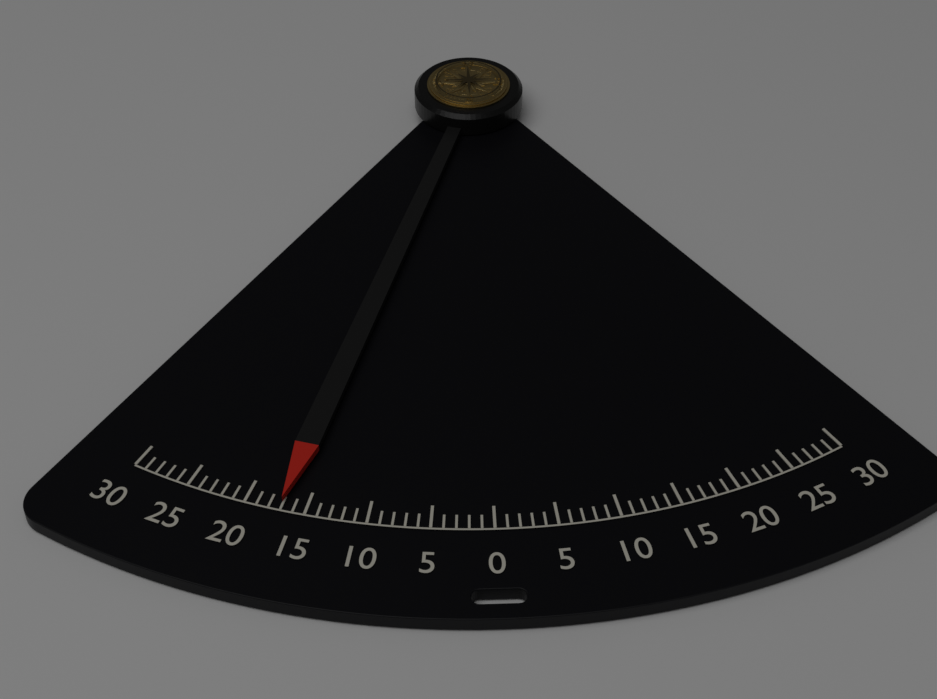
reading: -17 (no unit)
